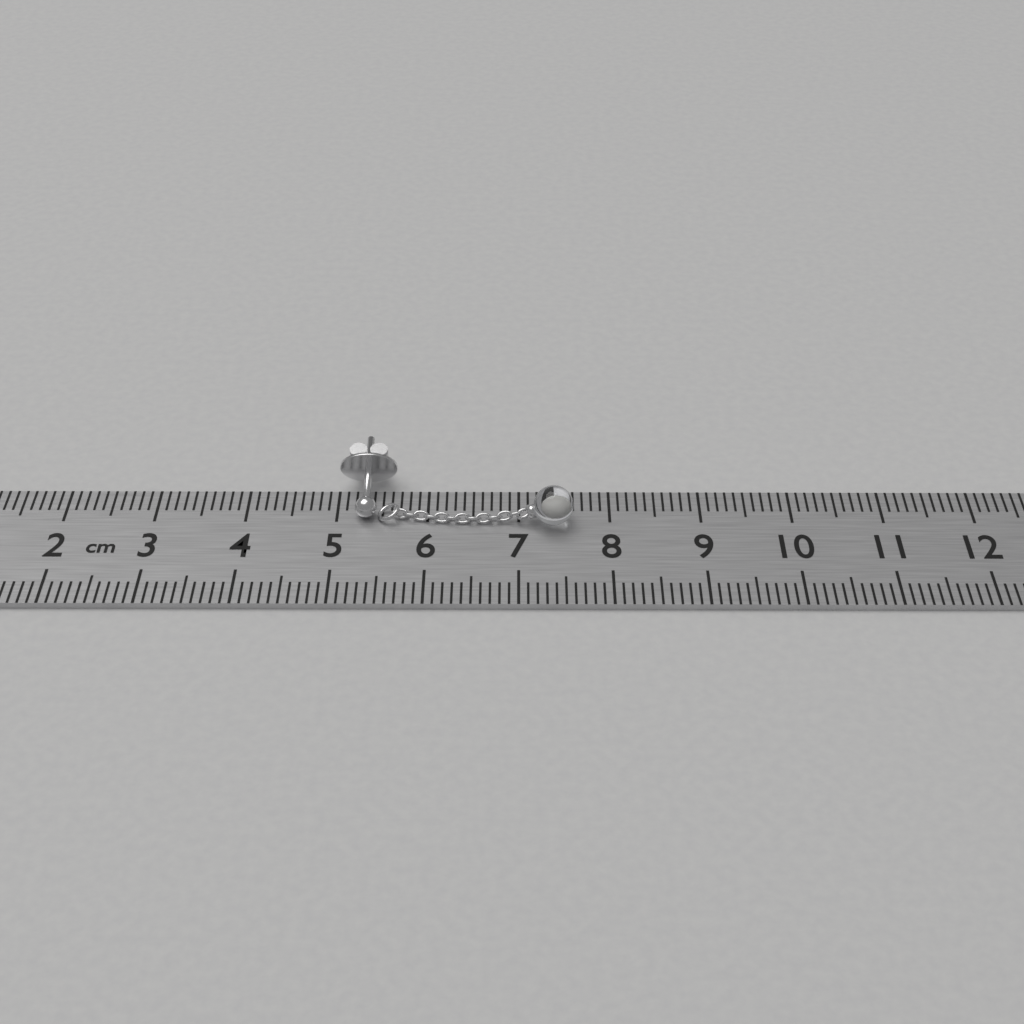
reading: 7.6 cm
